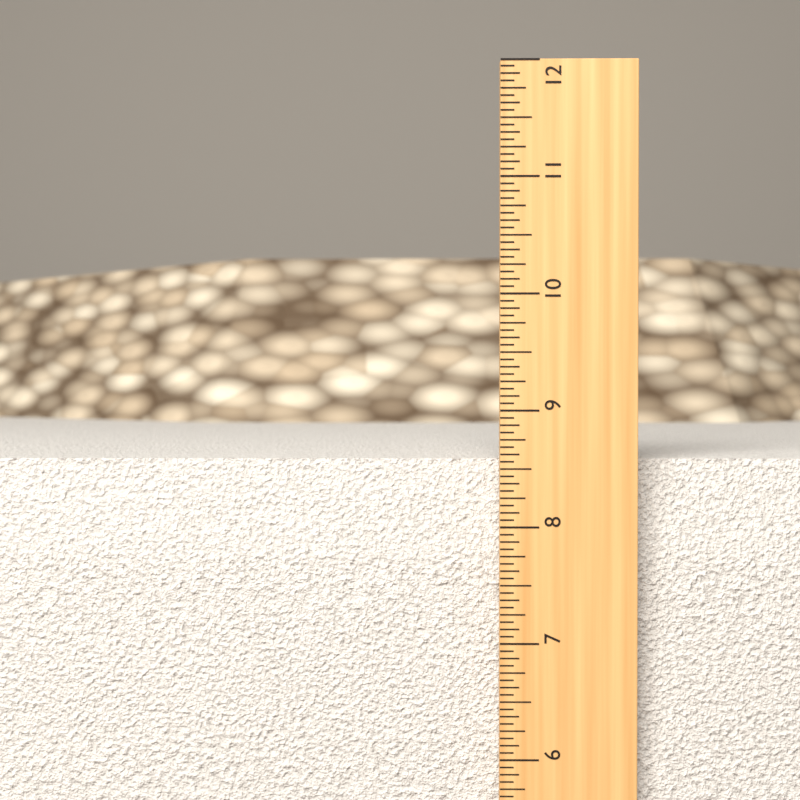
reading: 8.5625 in
